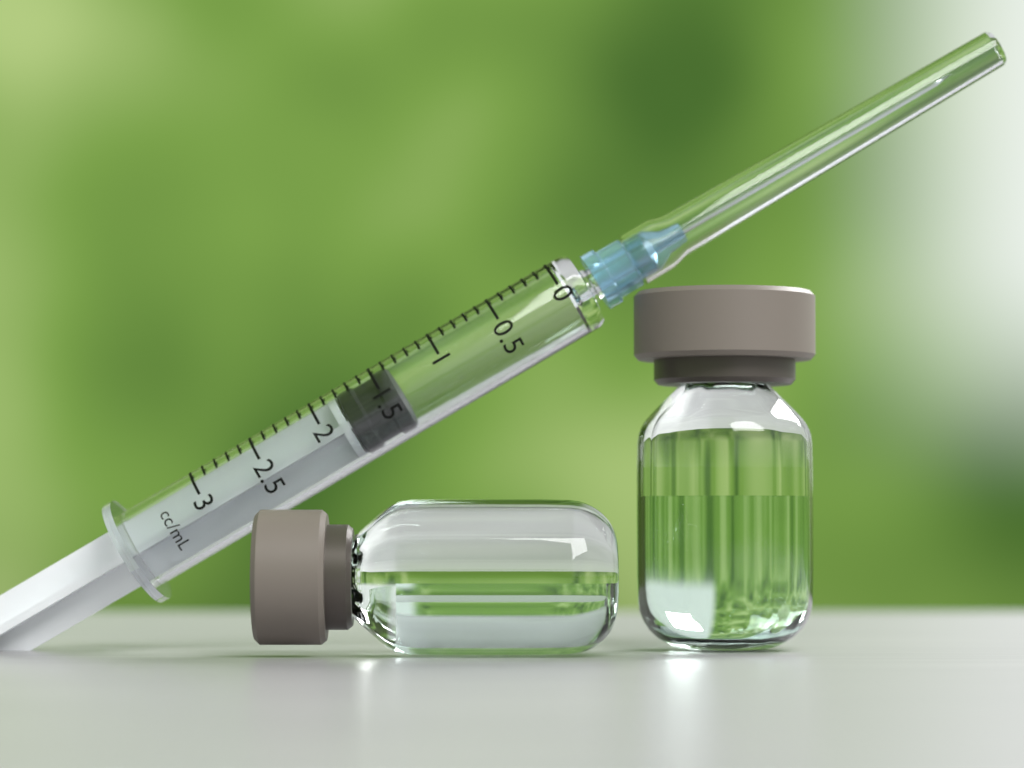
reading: 1.4 mL
